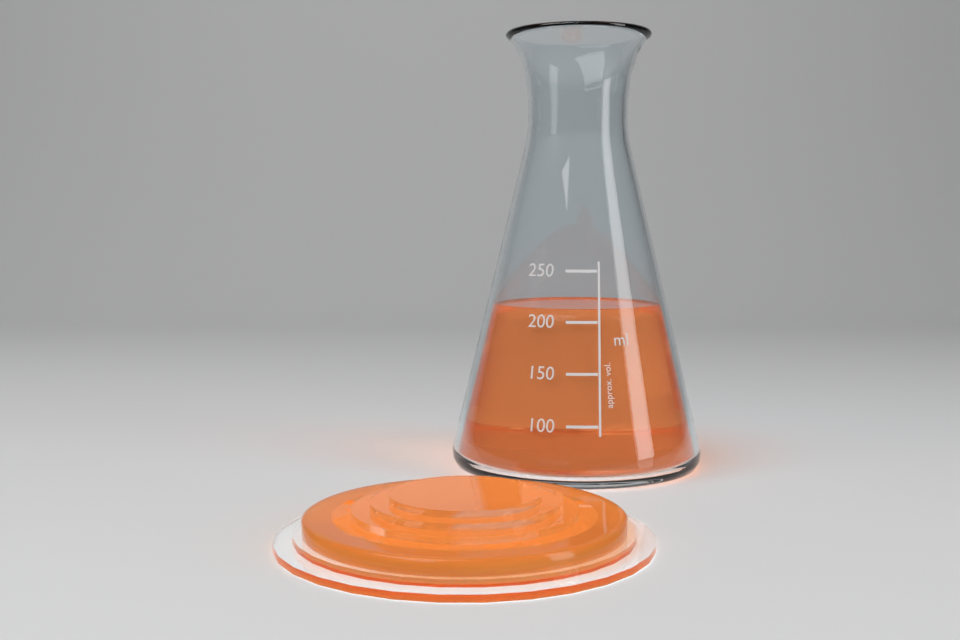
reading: 210 ml
